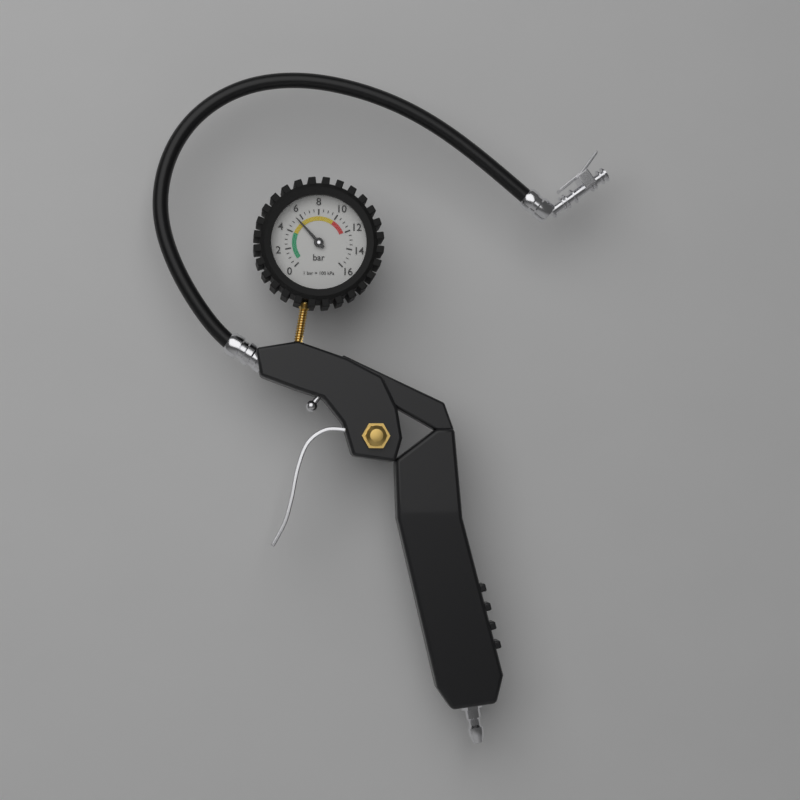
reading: 5.5 bar
